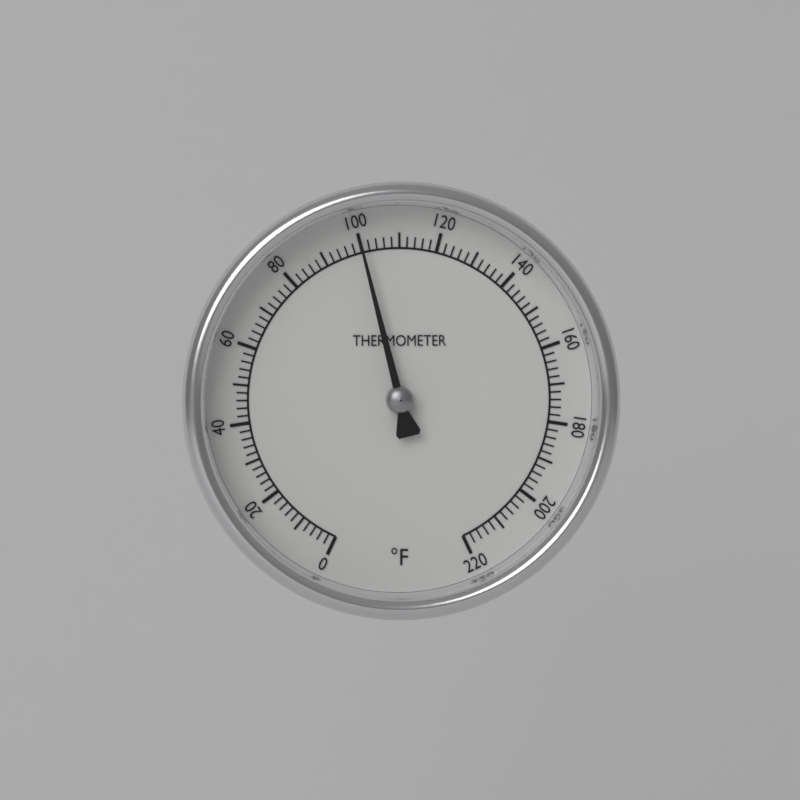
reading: 100 °F
